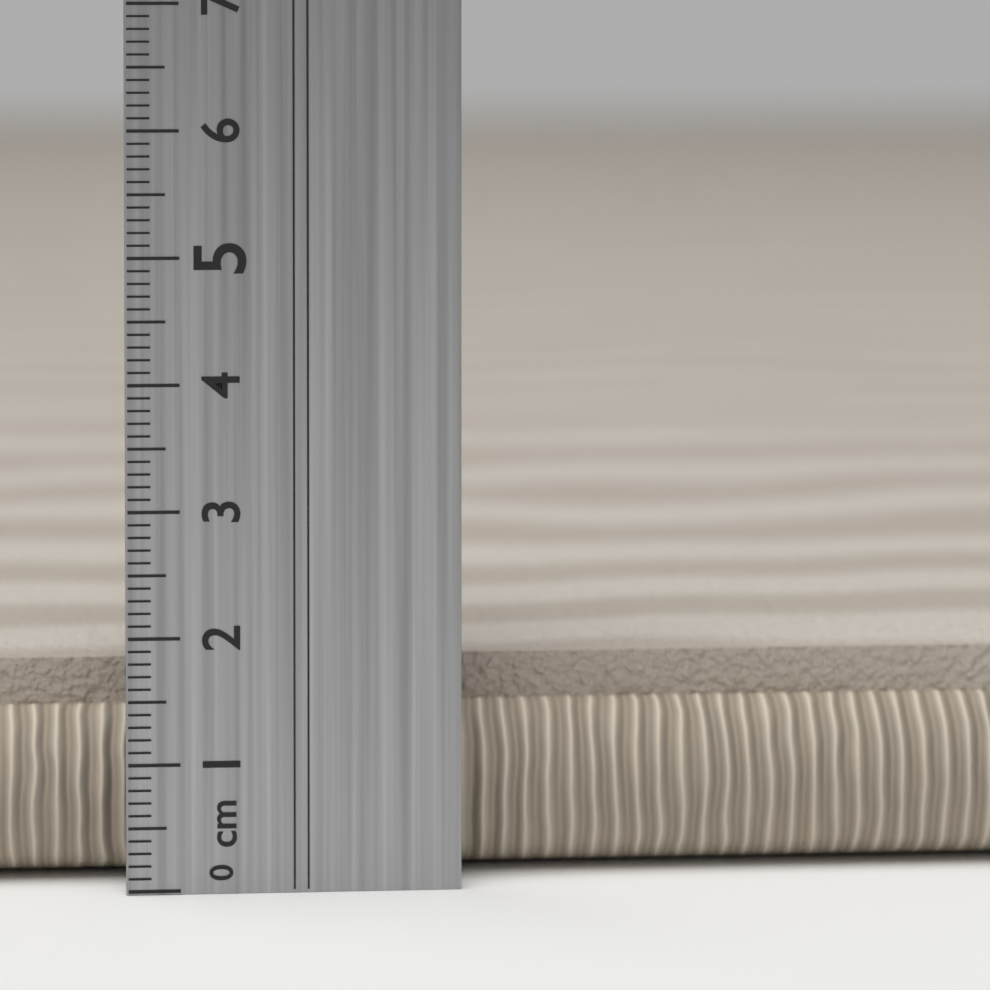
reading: 1.7 cm
